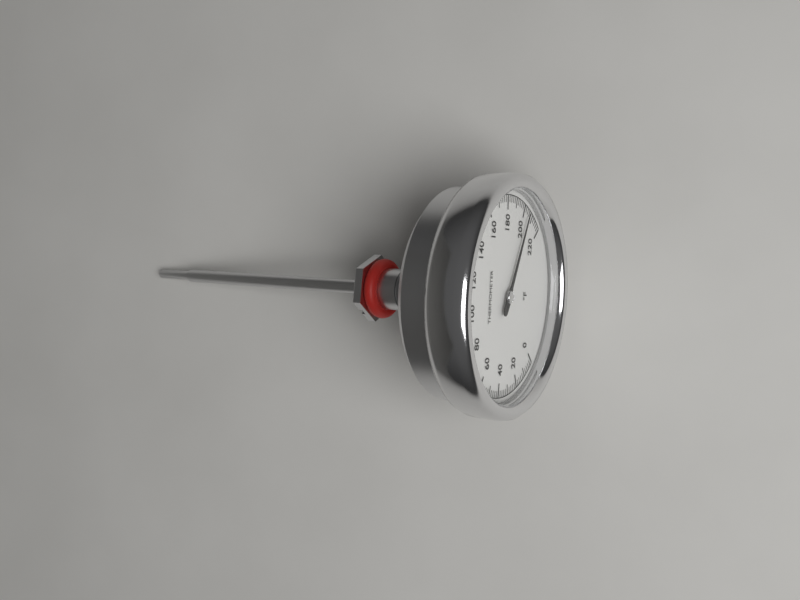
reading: 204 °F
